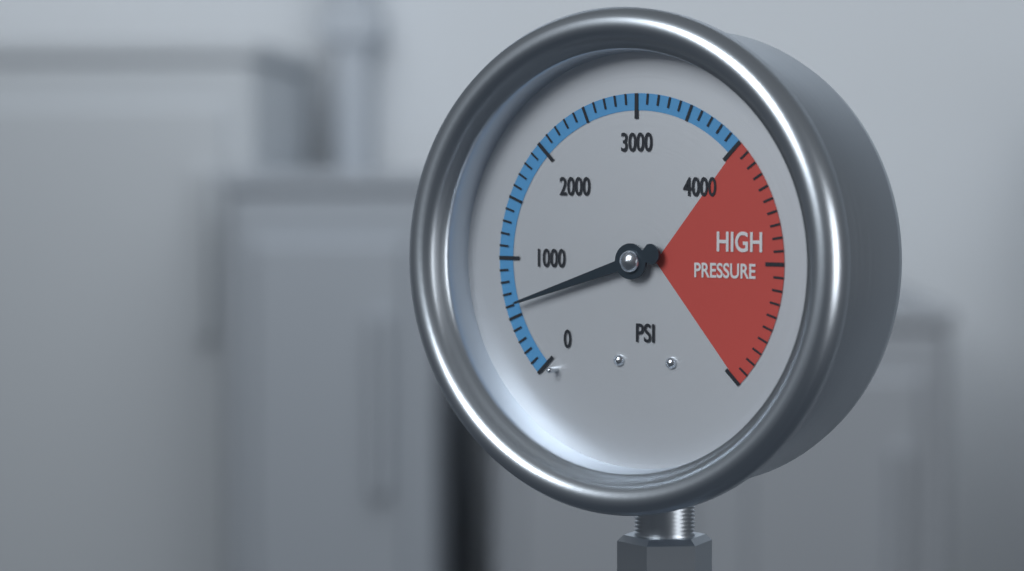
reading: 600 psi
